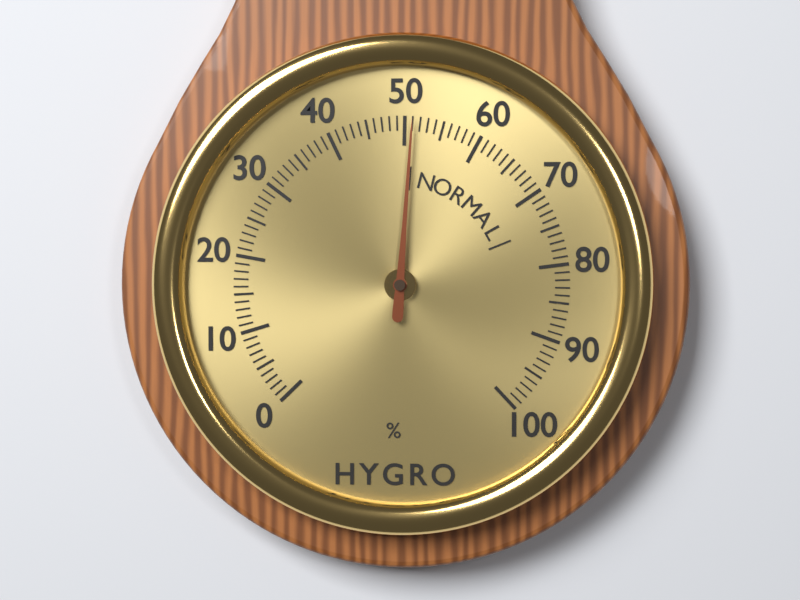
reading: 51 %
